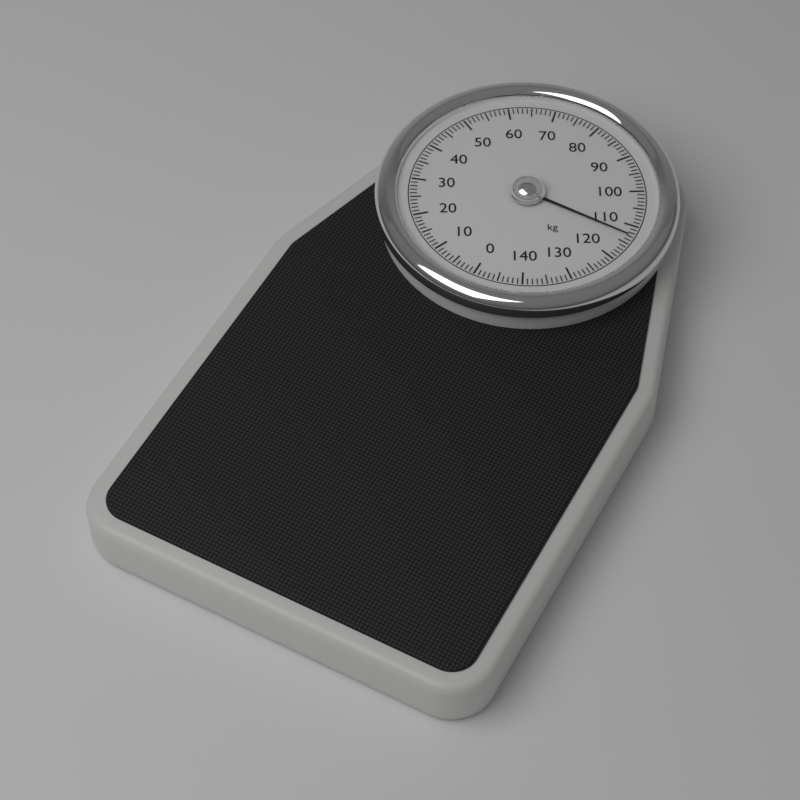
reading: 113 kg
